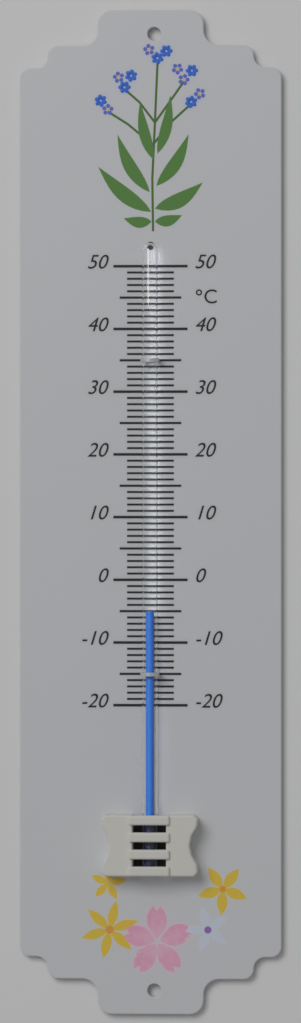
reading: -5 °C
